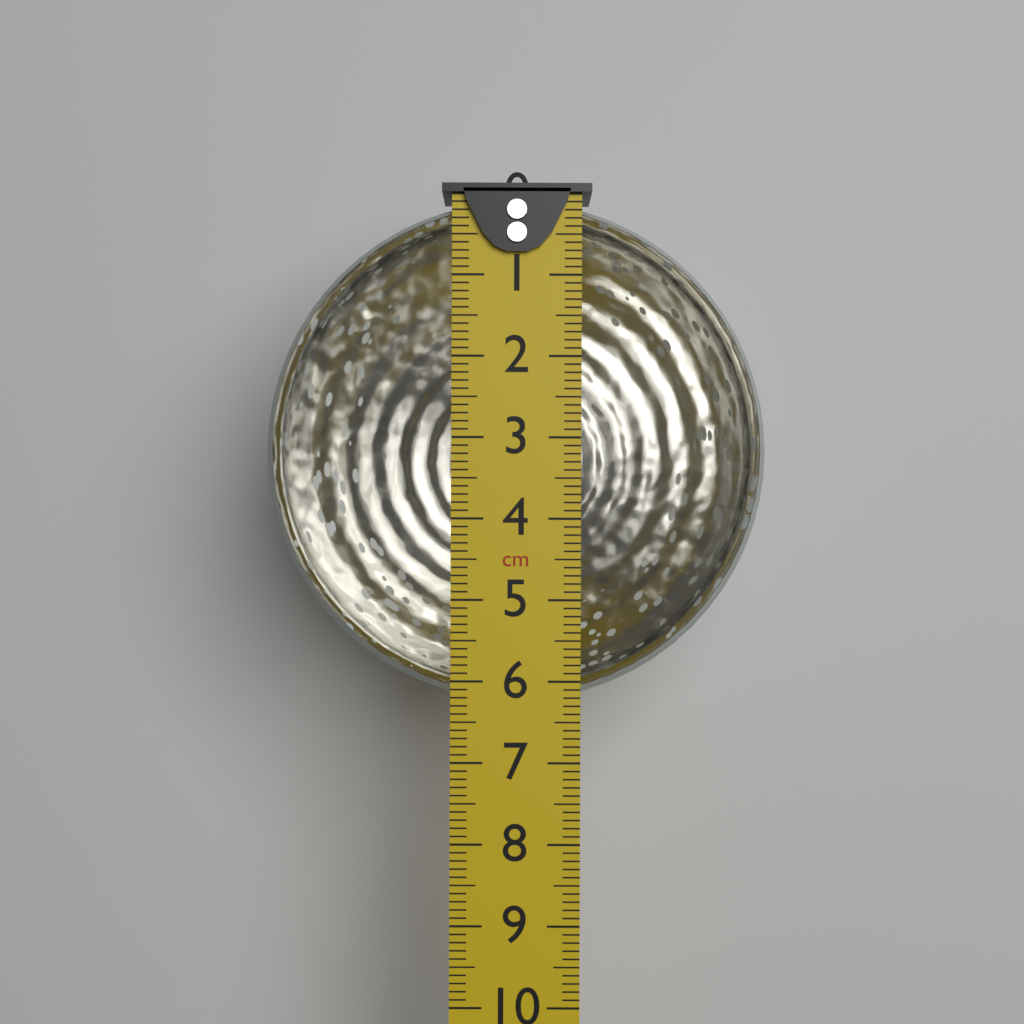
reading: 6.3 cm
